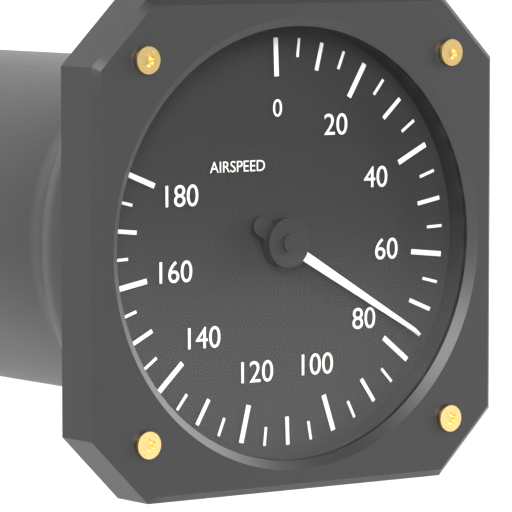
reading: 75 (no unit)
